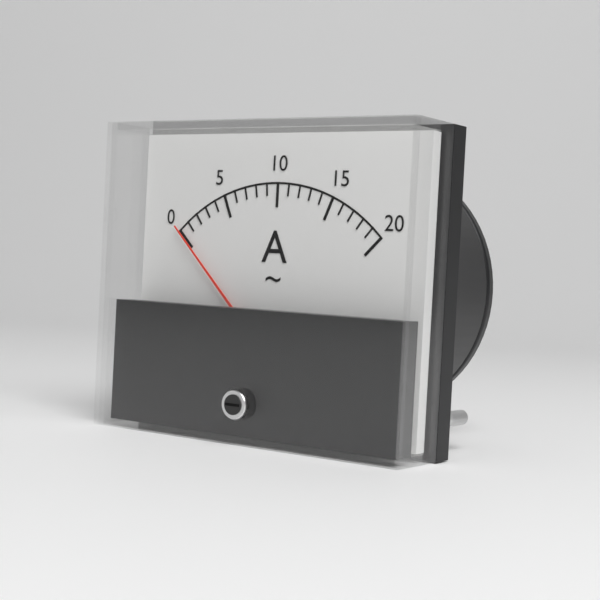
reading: 0 A
